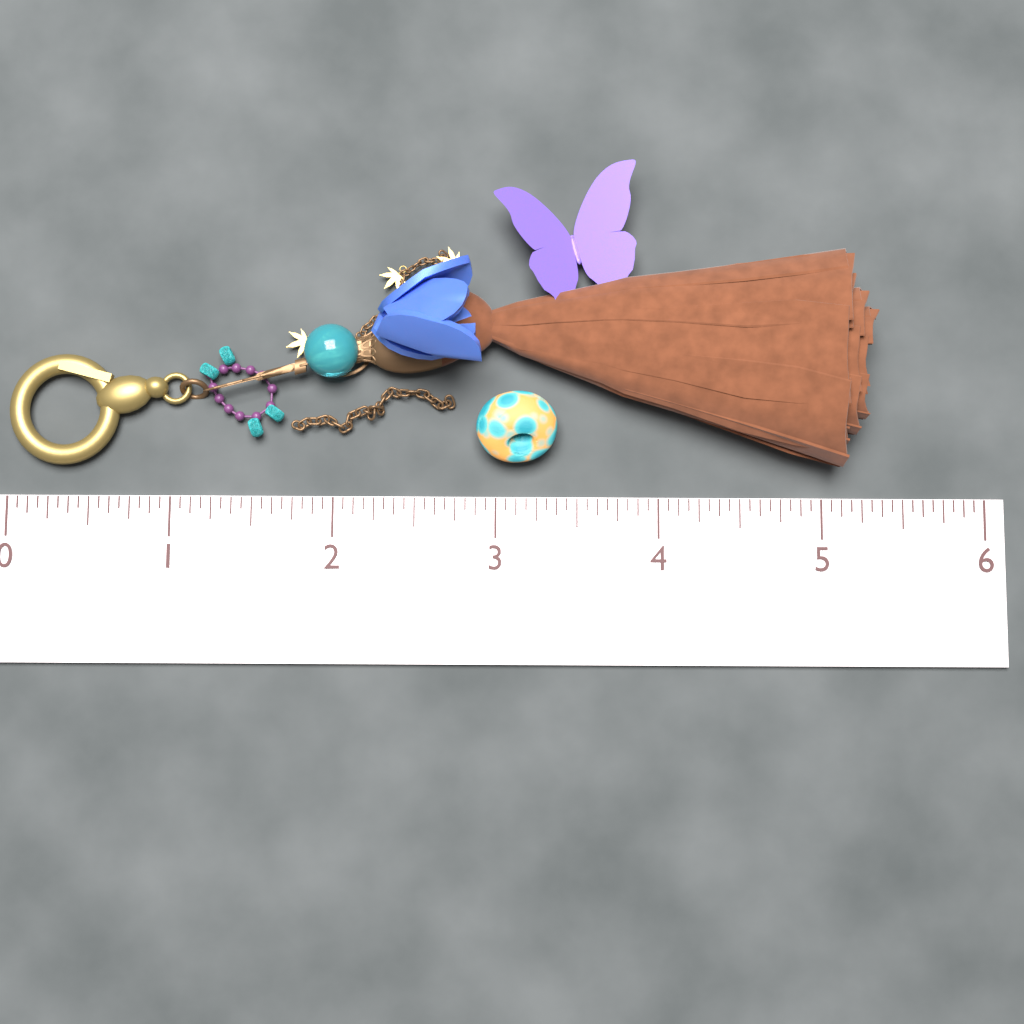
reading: 5.3125 (no unit)
